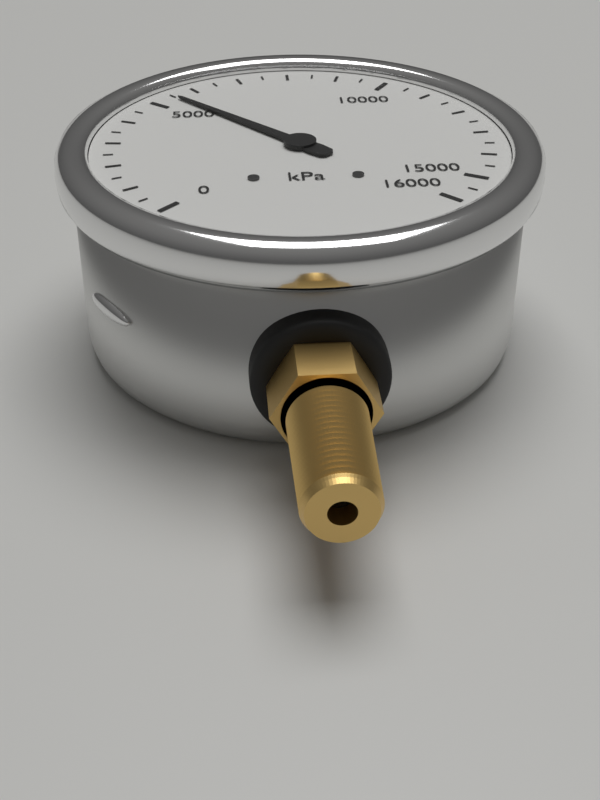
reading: 5500 kPa
